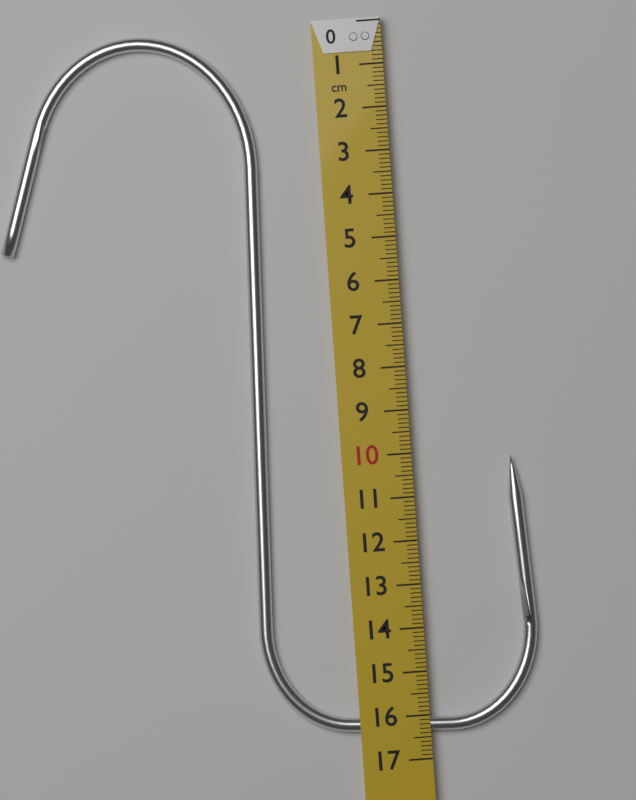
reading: 16.4 cm
